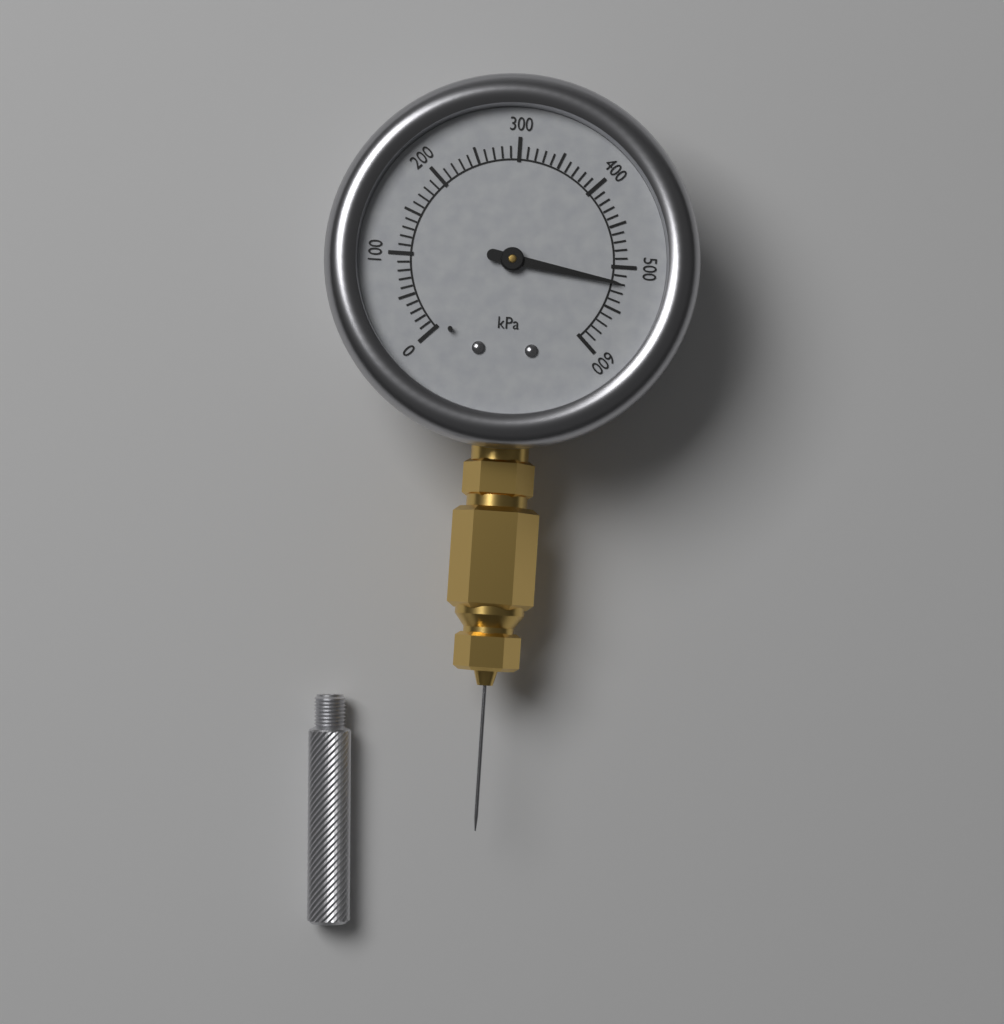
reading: 520 kPa
